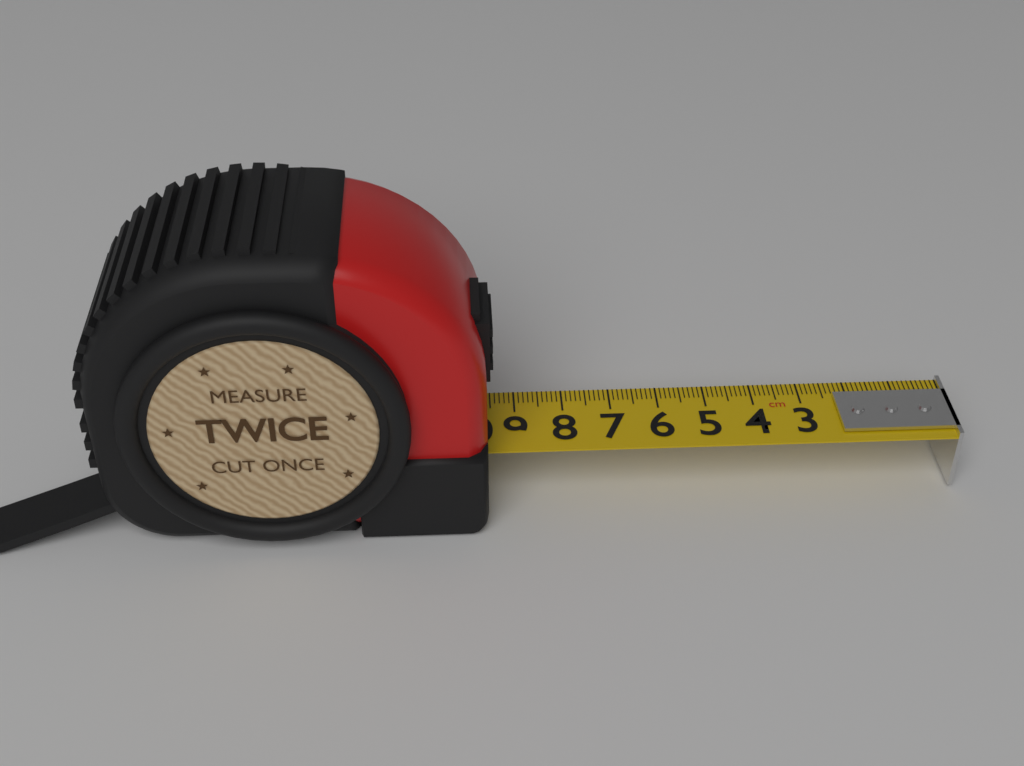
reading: 9.6 cm
